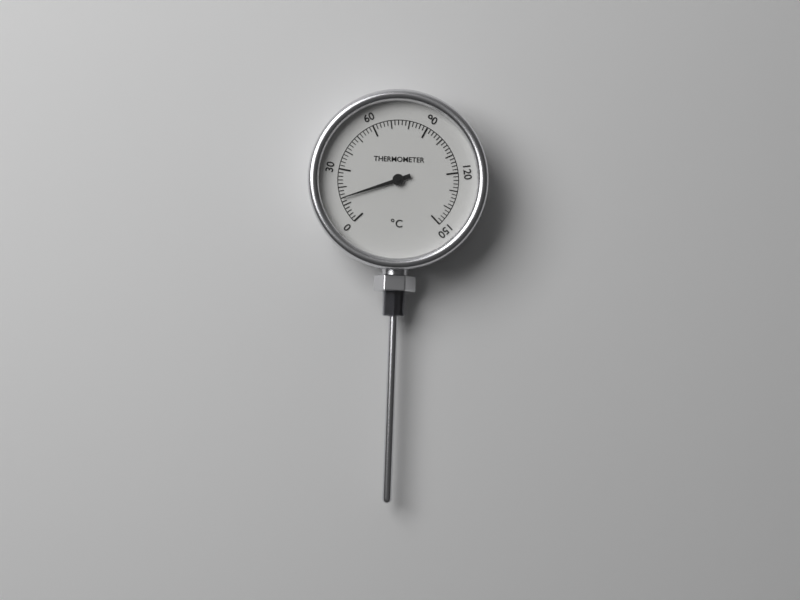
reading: 14 °C
